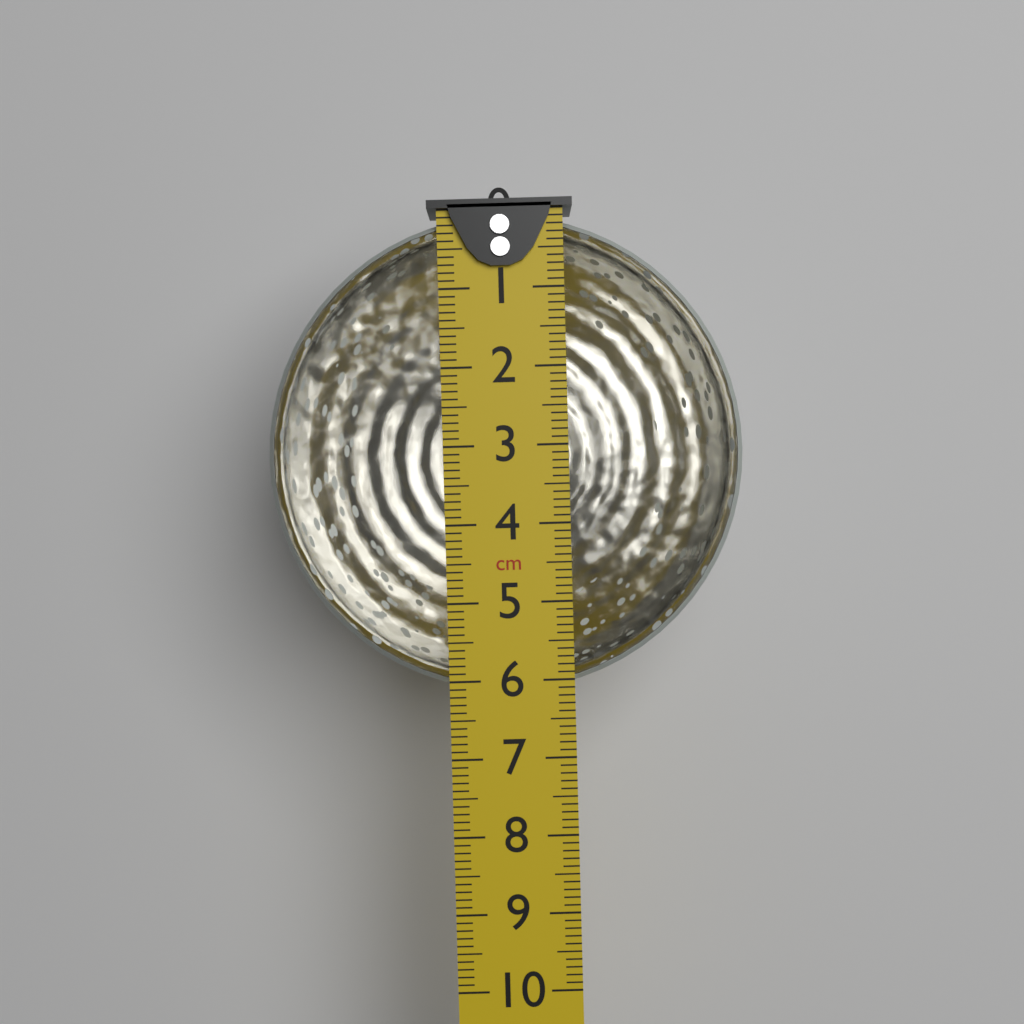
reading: 6.2 cm
